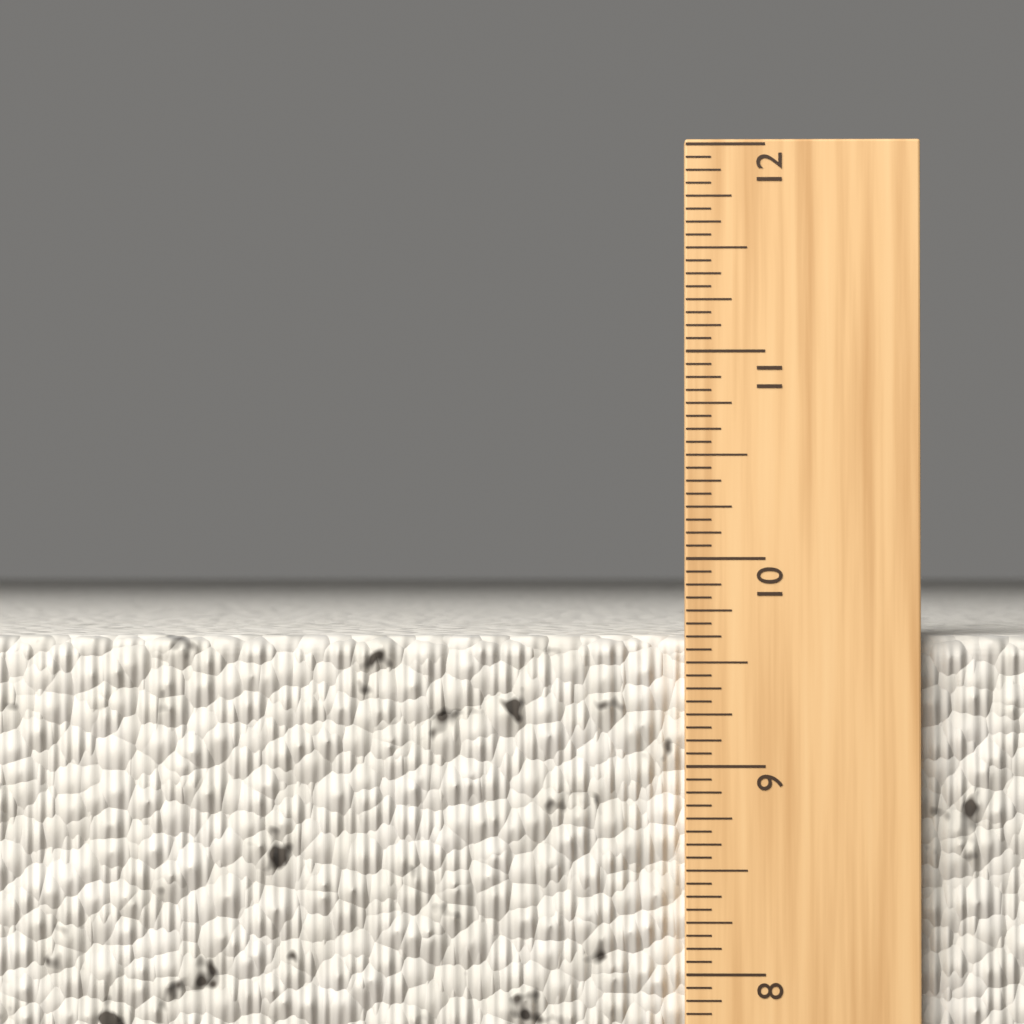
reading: 9.6250 in
